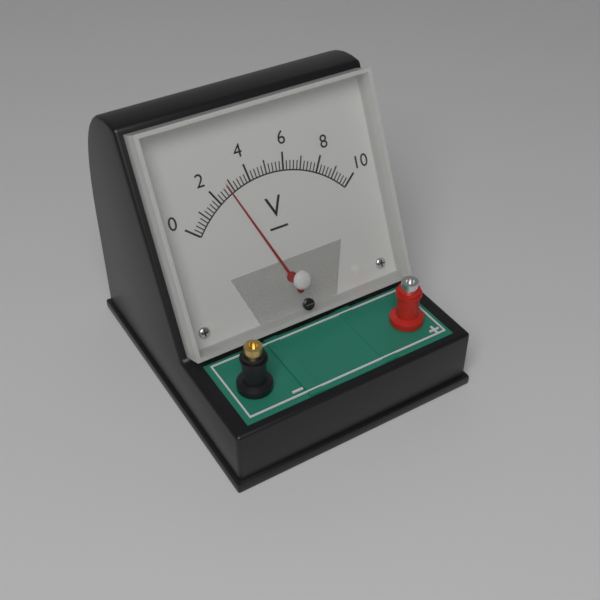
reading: 2.8 V
